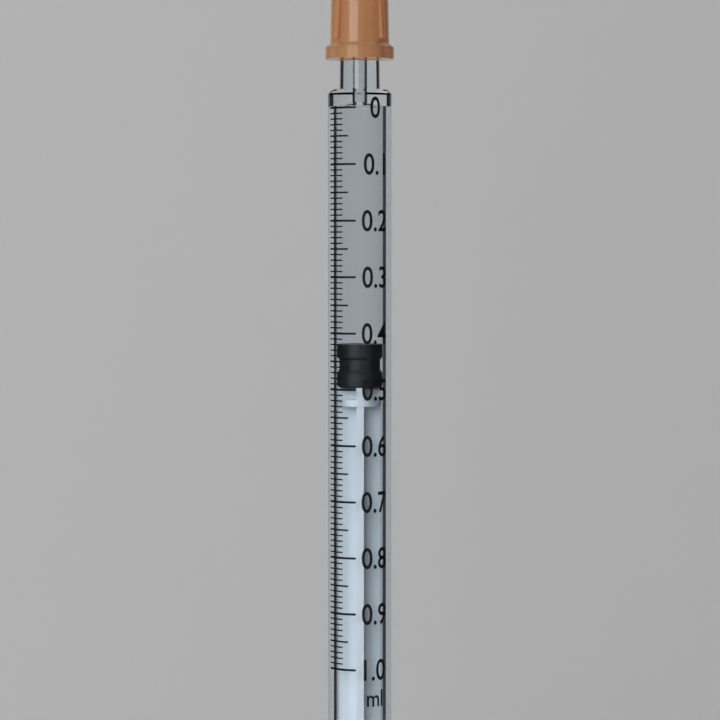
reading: 0.42 ml
